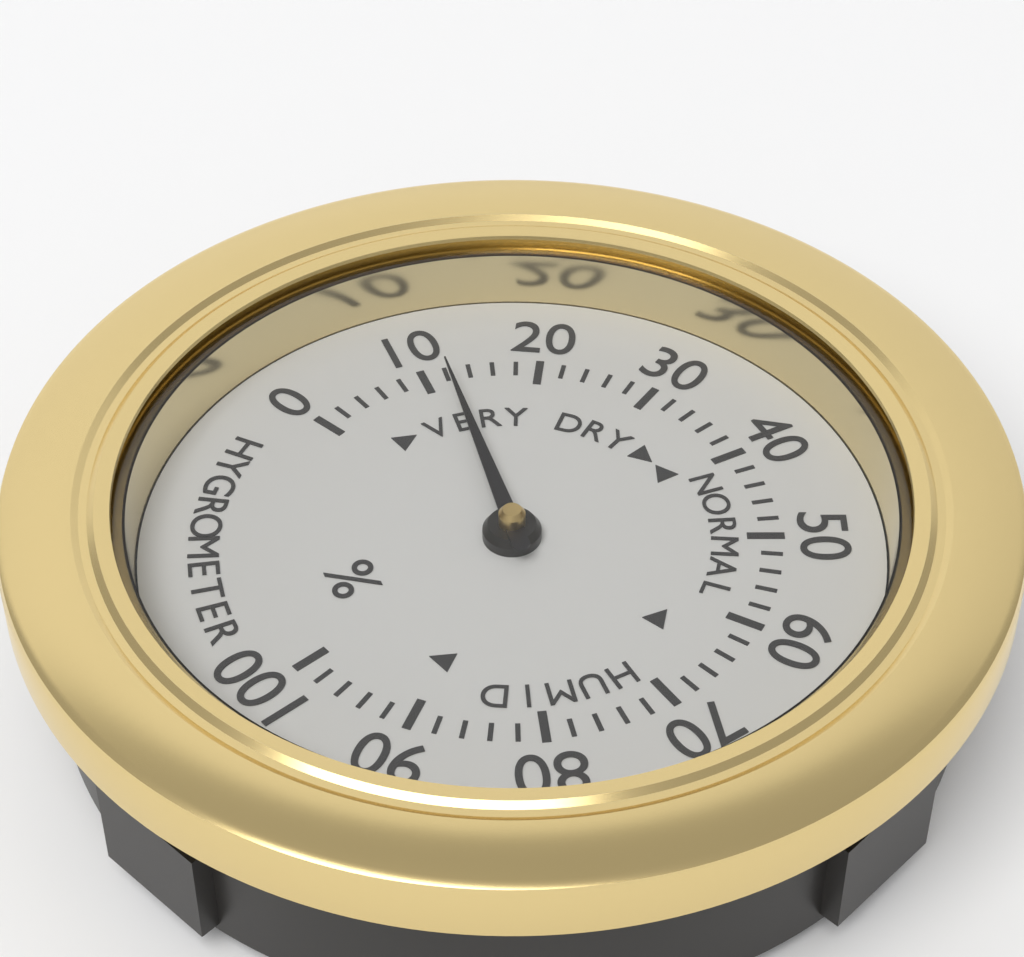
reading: 12 %
